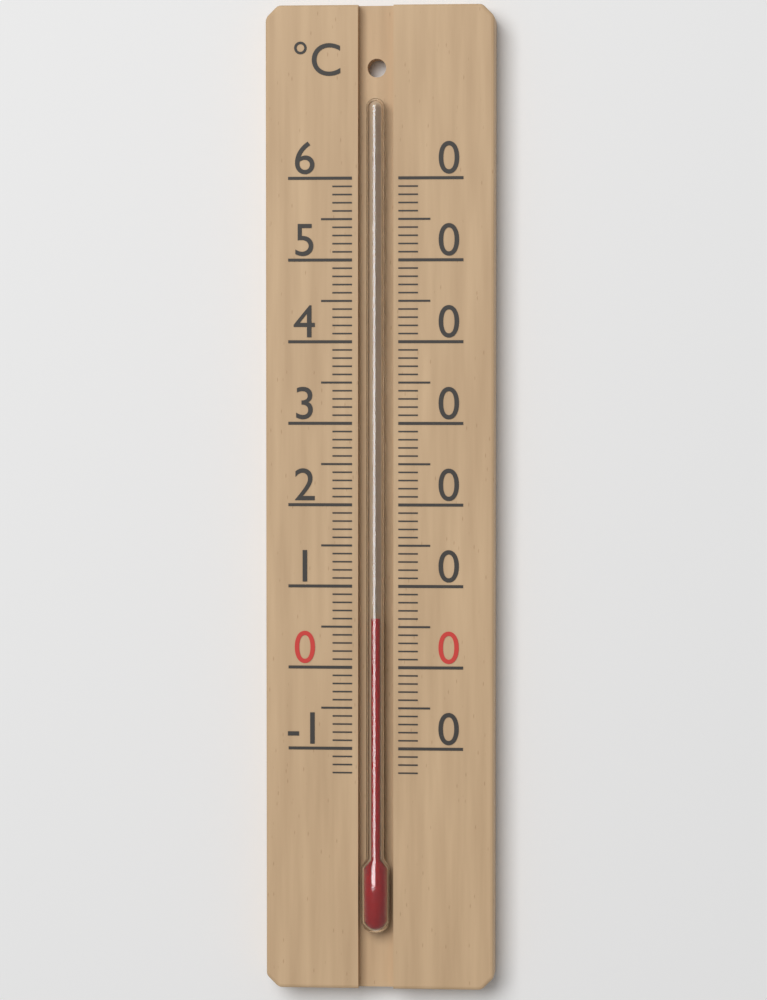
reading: 6 °C
